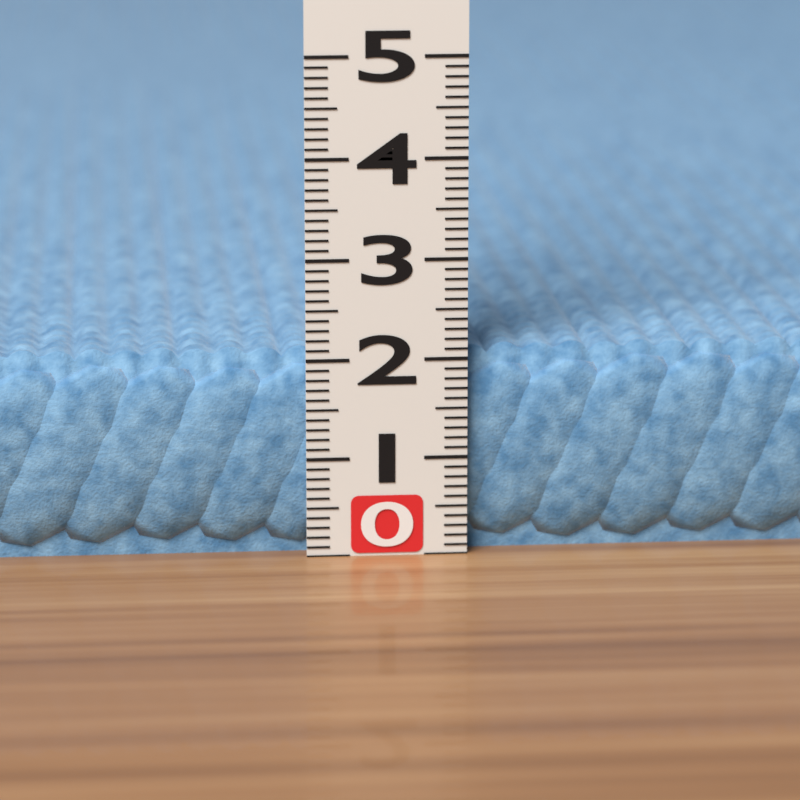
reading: 2.1 (no unit)
